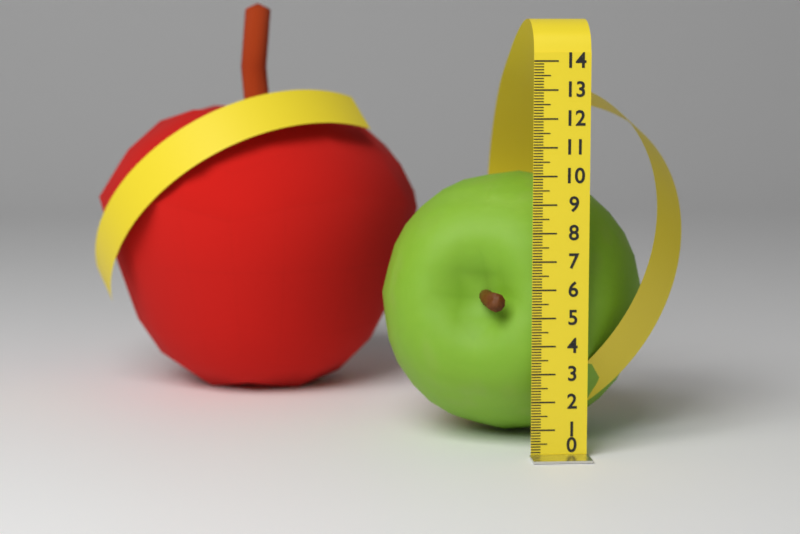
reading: 9.8 (no unit)
